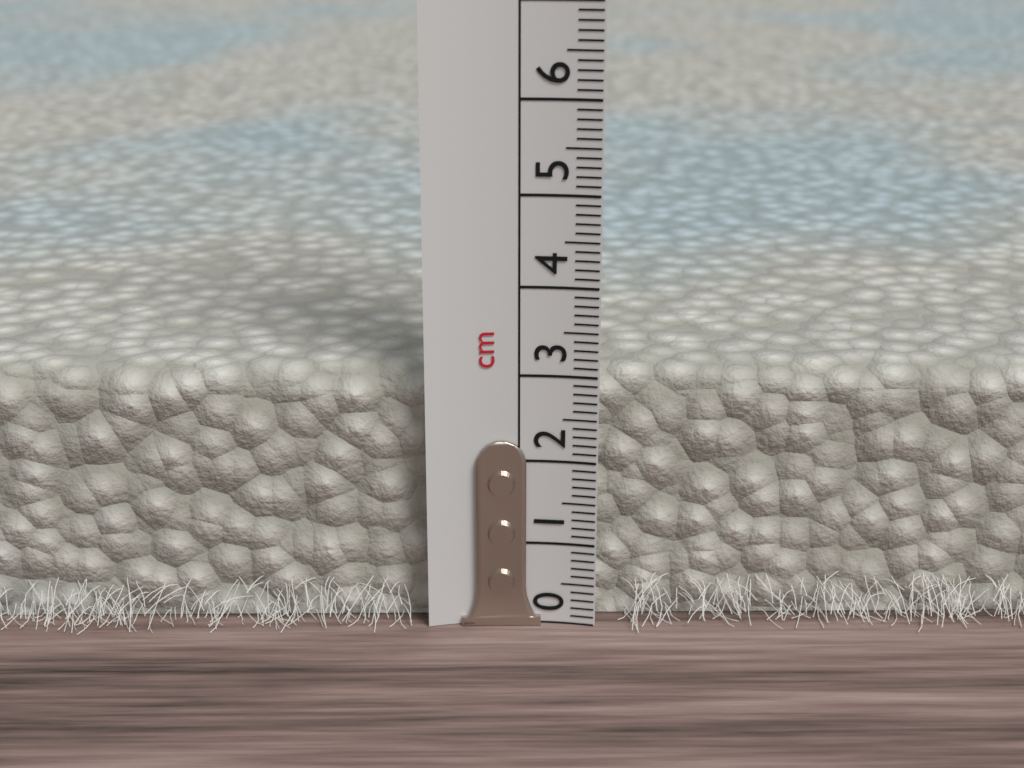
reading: 3.0 cm
